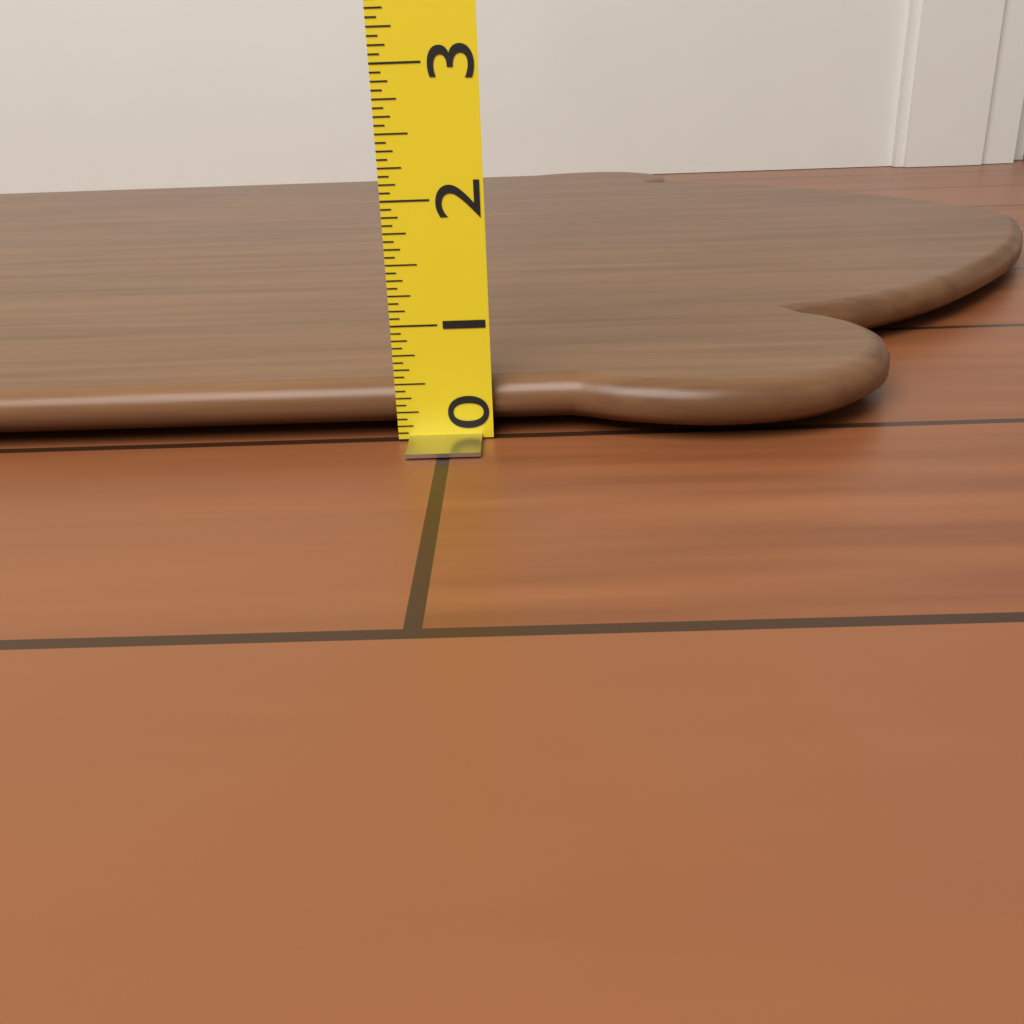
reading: 0.5000 (no unit)
